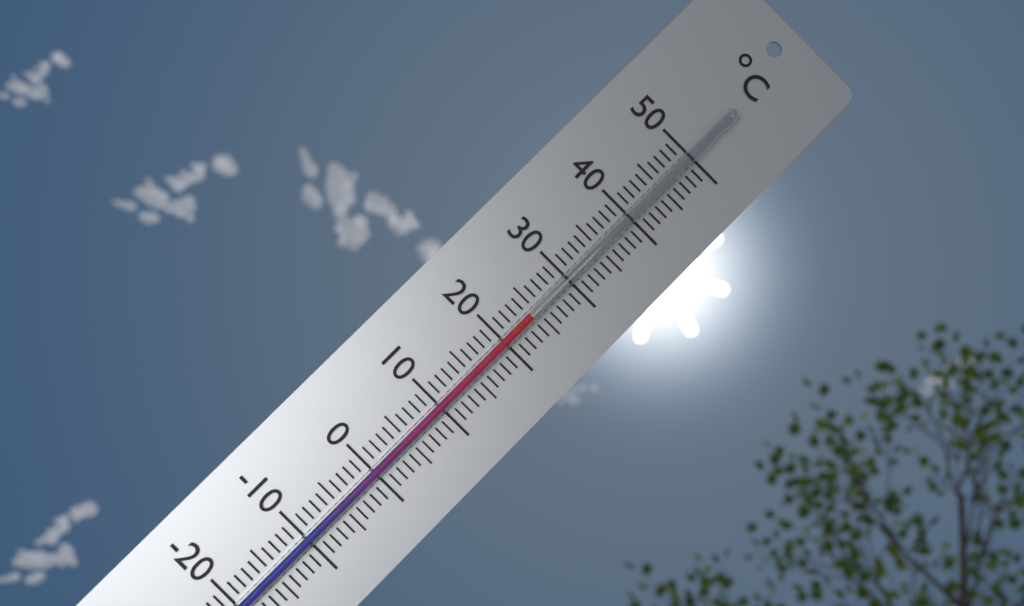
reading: 24 °C
